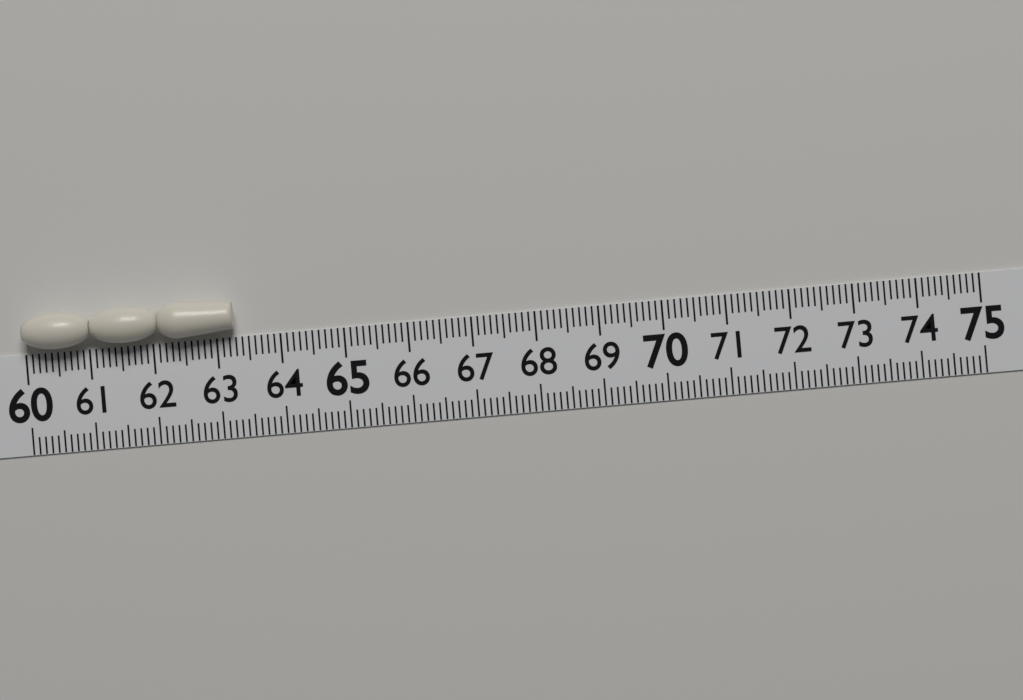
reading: 63.3 (no unit)
